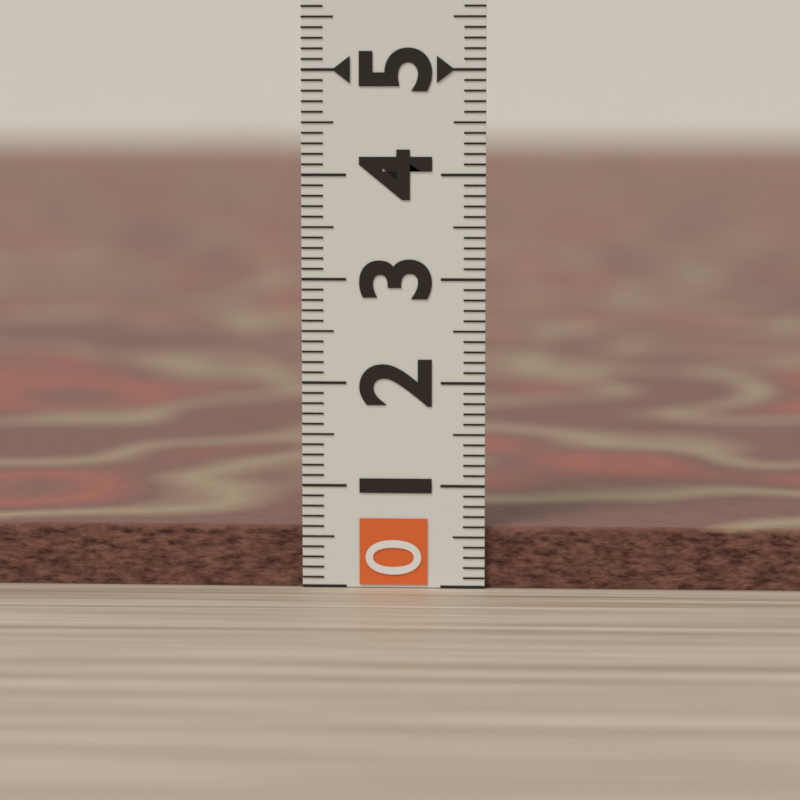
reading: 0.6 (no unit)
